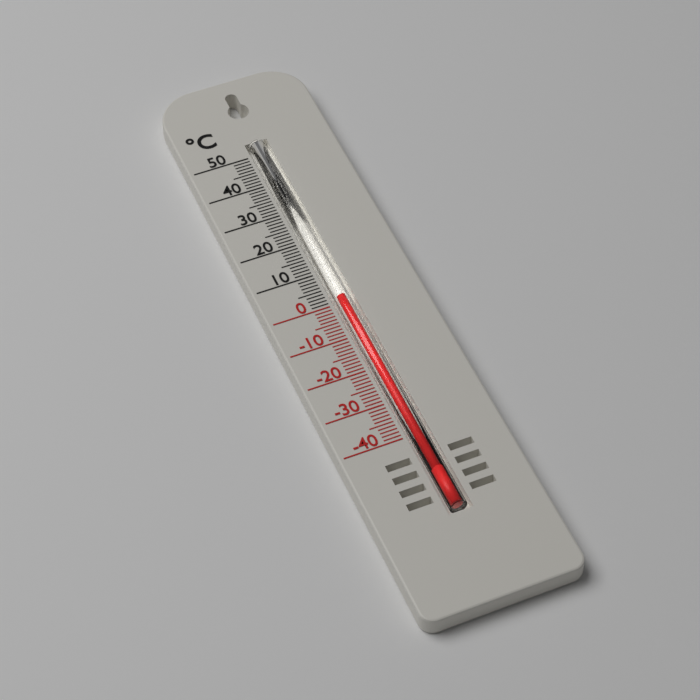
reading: 2 °C
